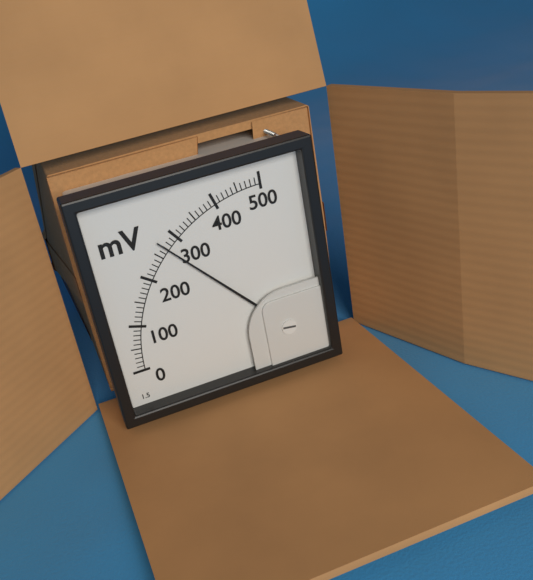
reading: 270 mV
